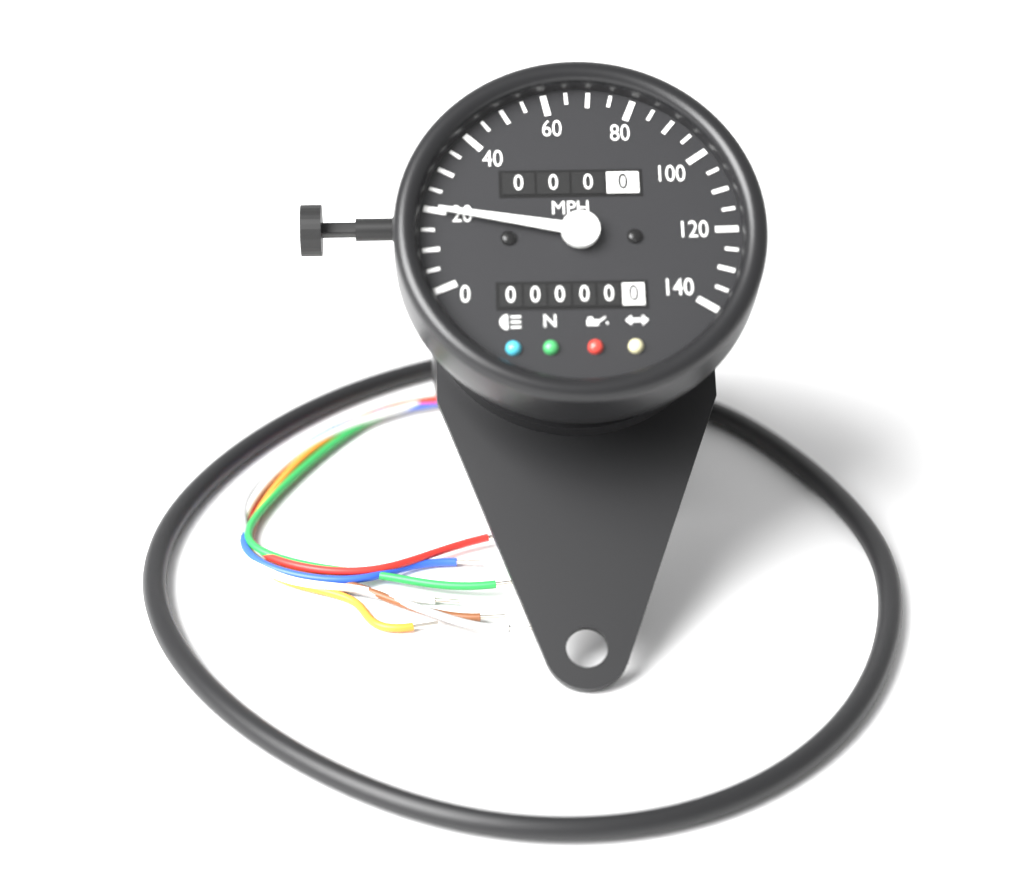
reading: 20 mph
